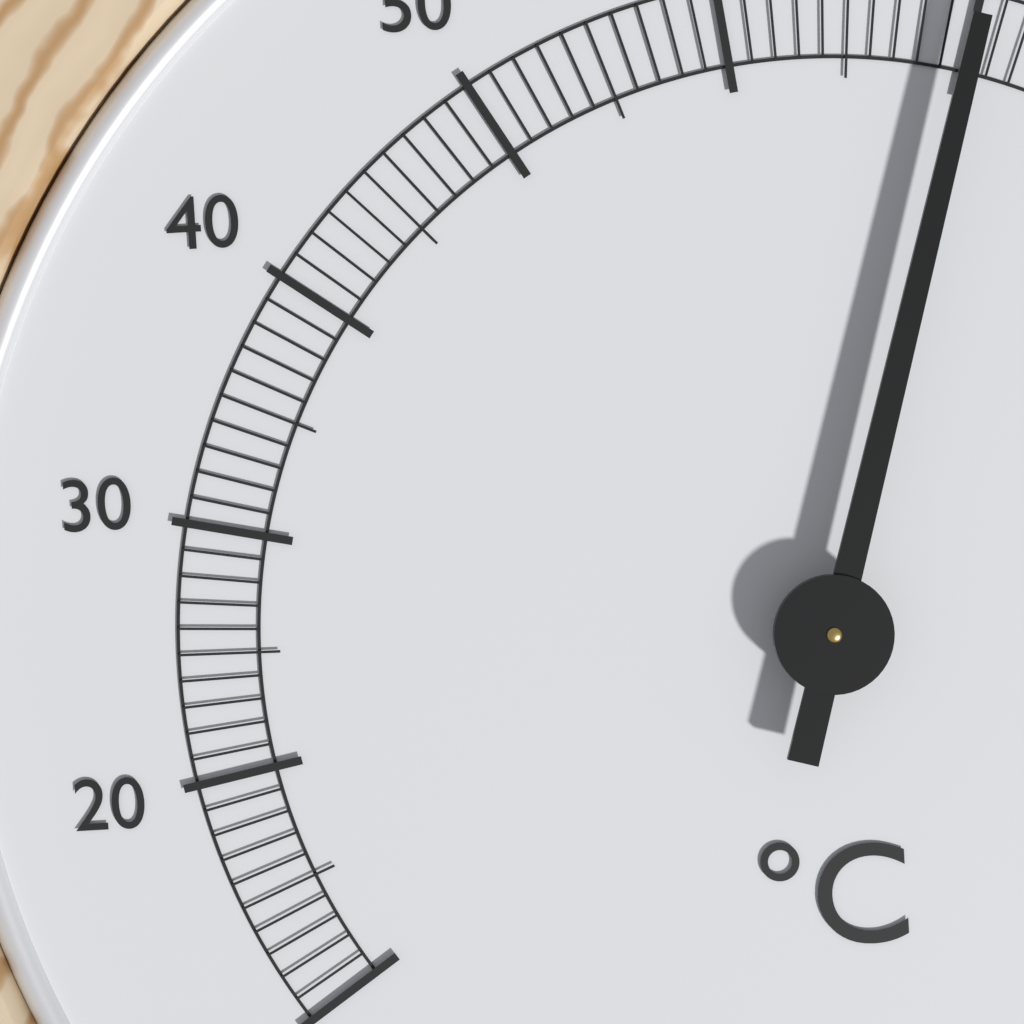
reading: 70 °C
